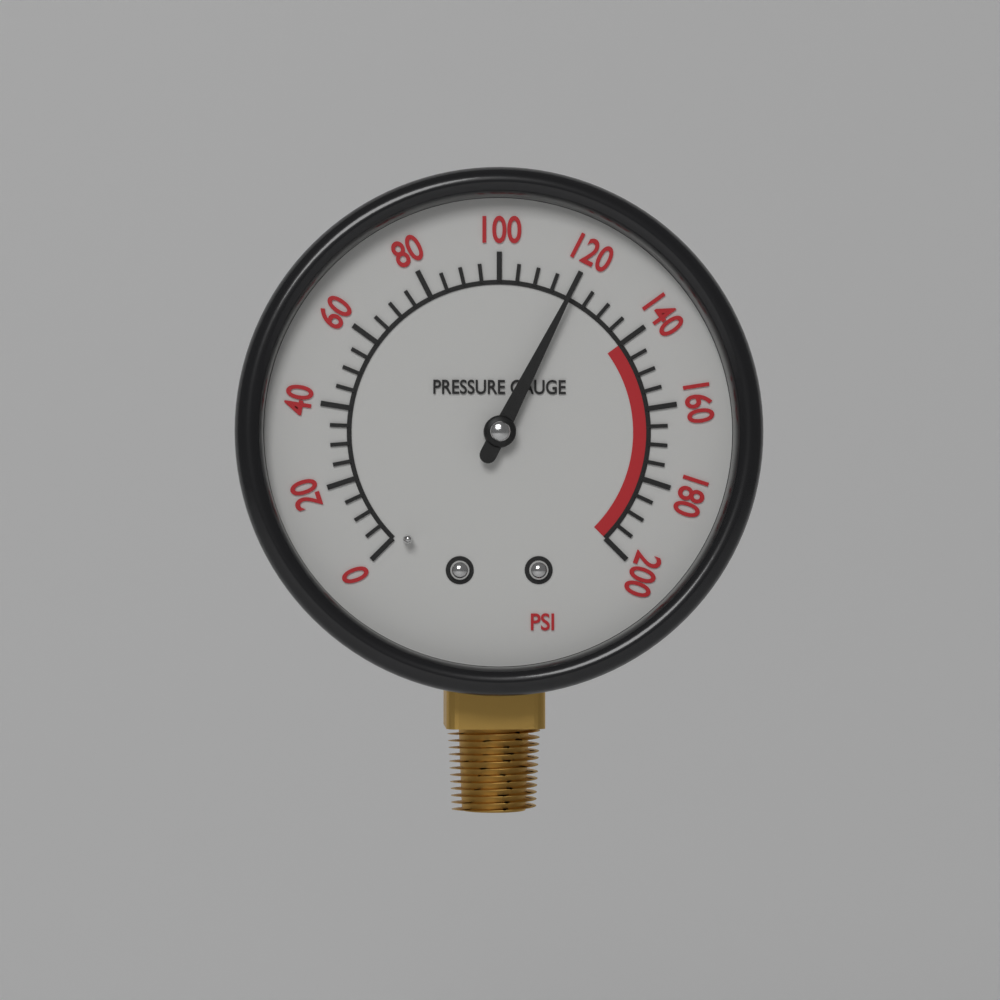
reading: 120 psi
